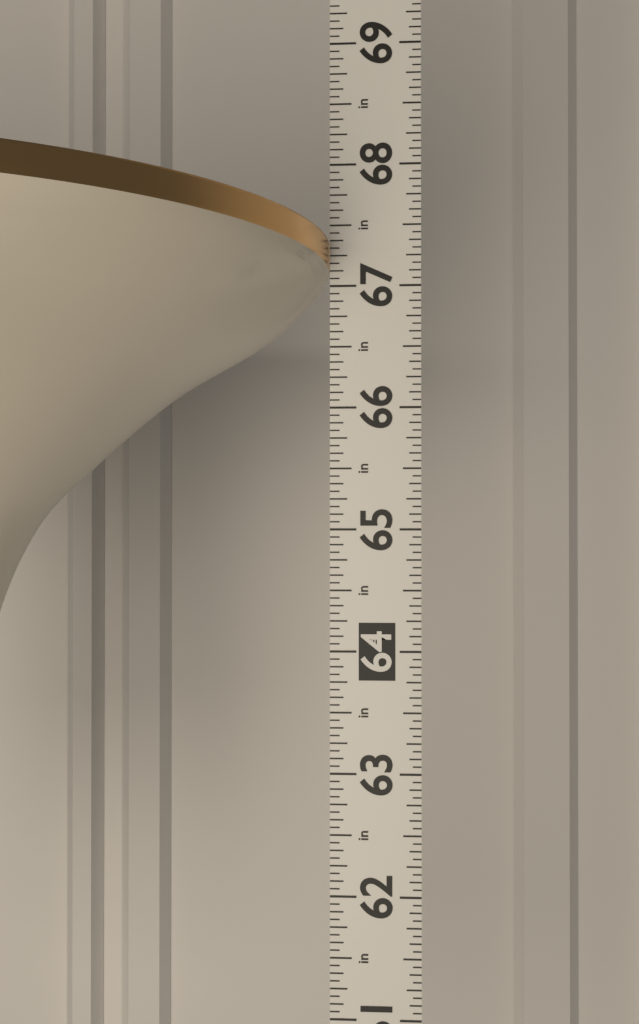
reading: 67.3750 in
